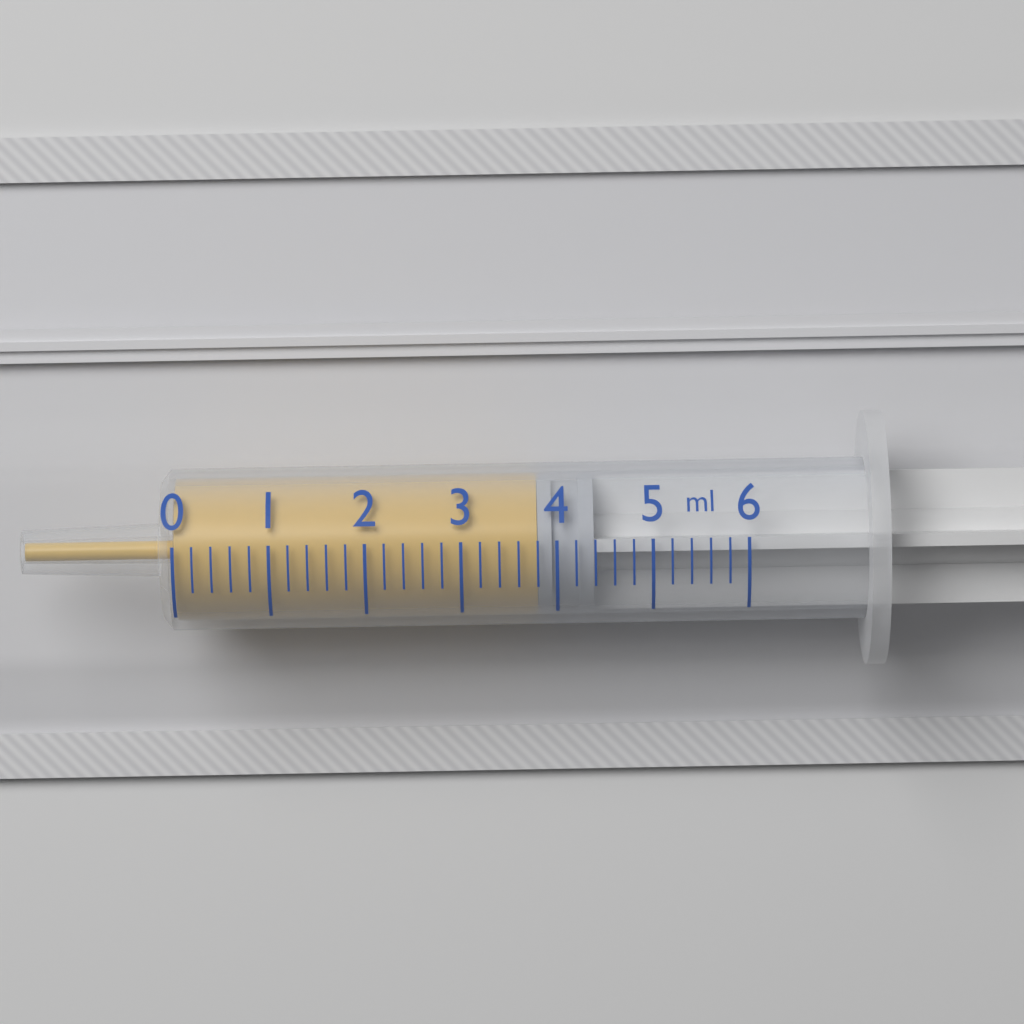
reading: 3.8 ml
